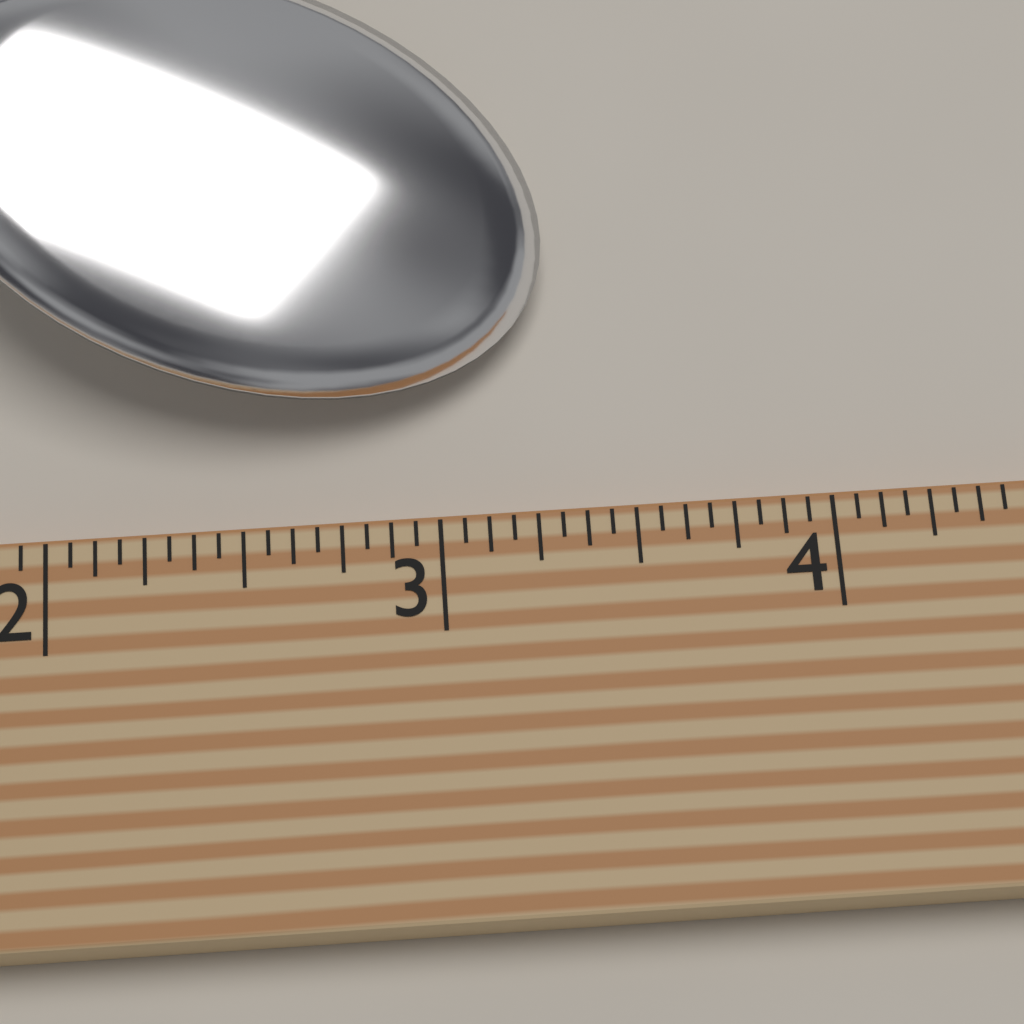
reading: 3.3125 (no unit)
